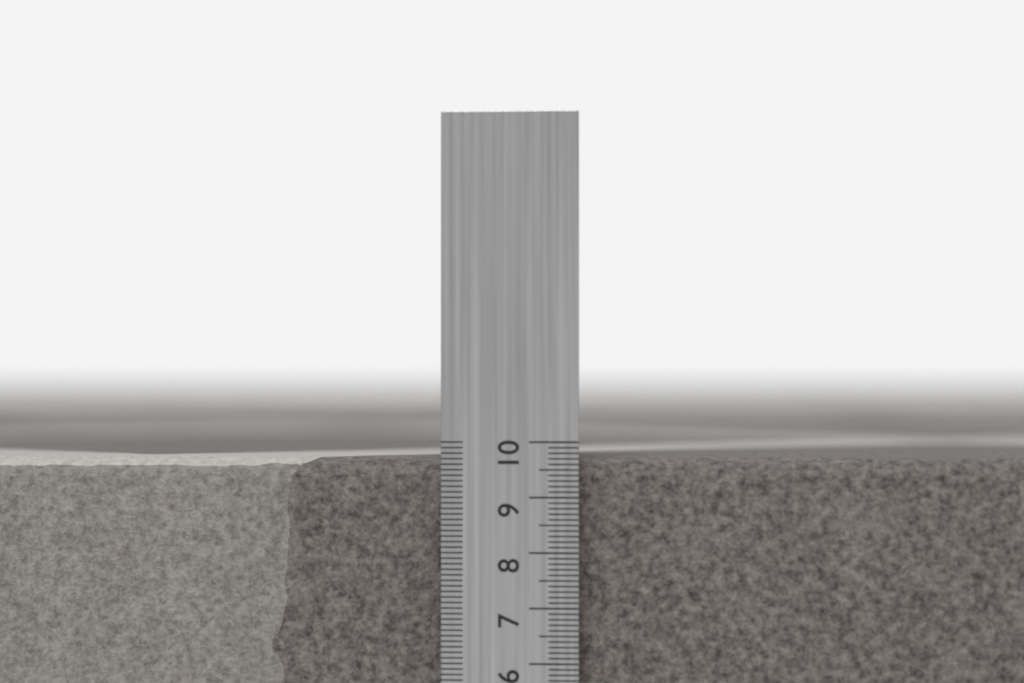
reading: 9.7 cm
